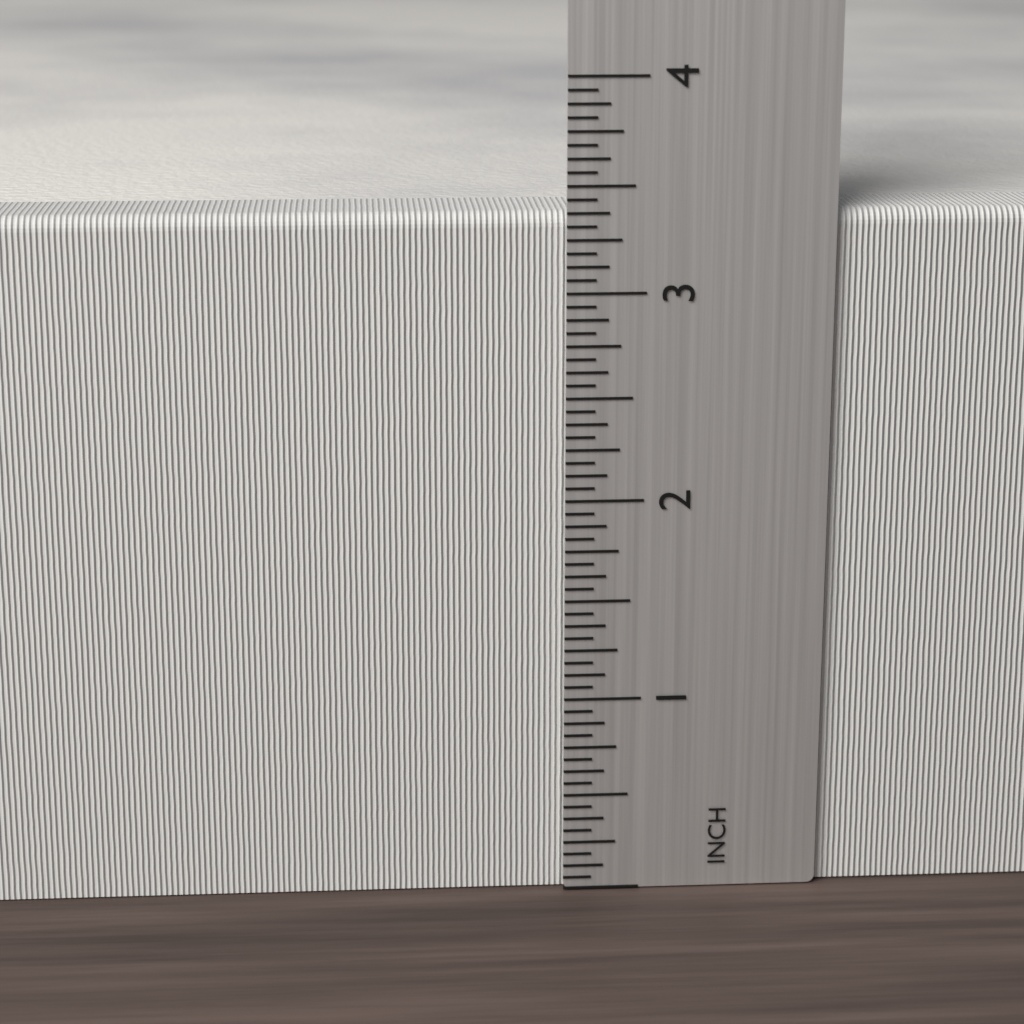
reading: 3.3750 inch
